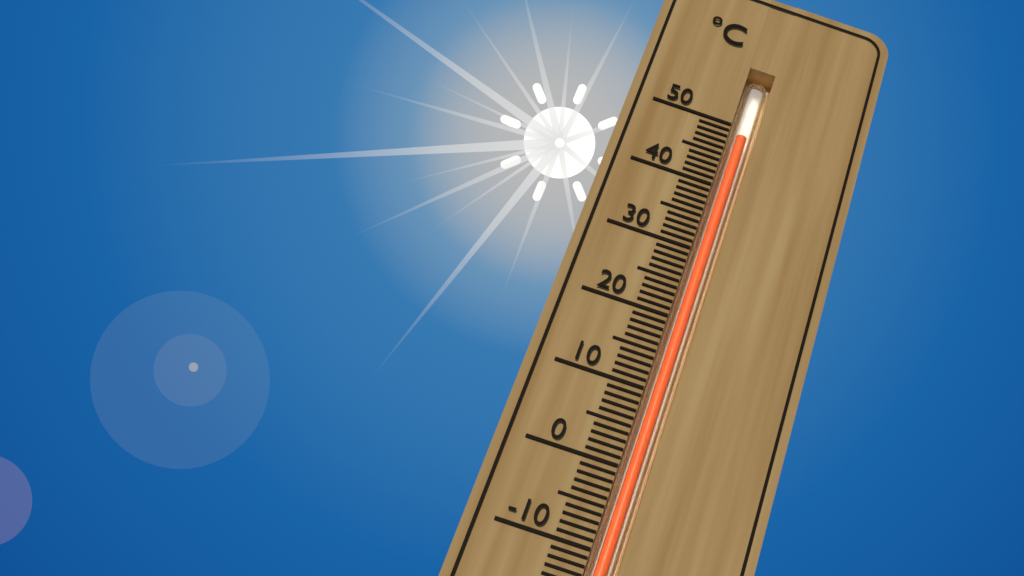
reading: 49 °C
